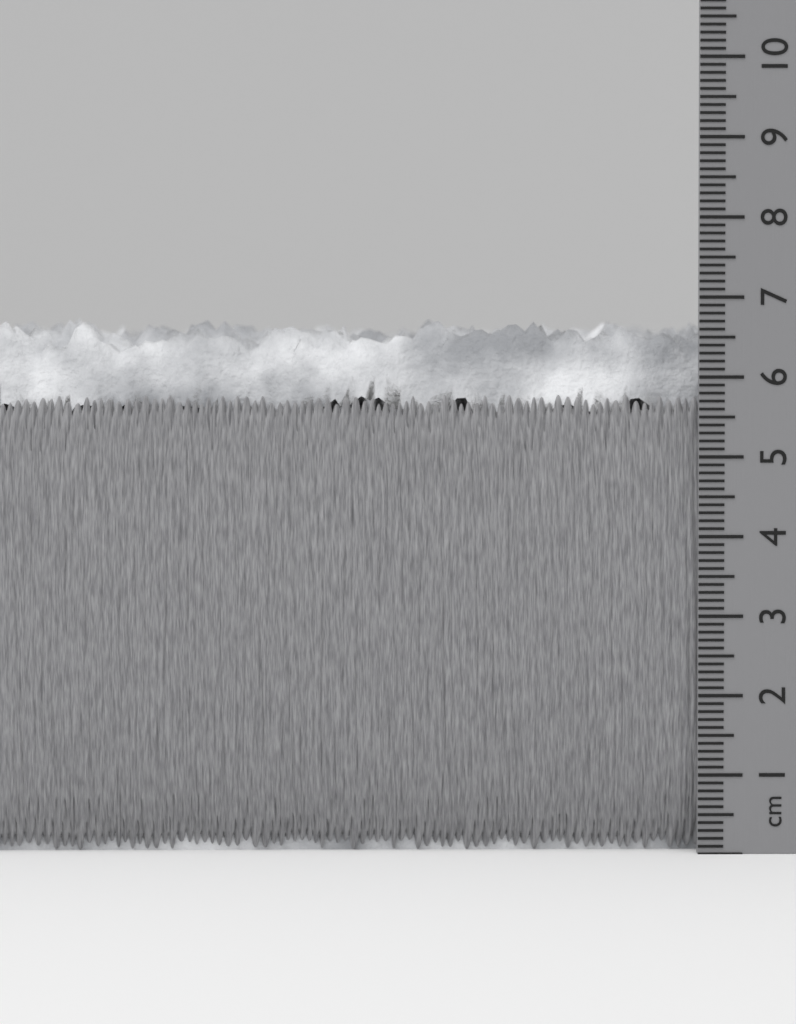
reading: 6.8 cm
